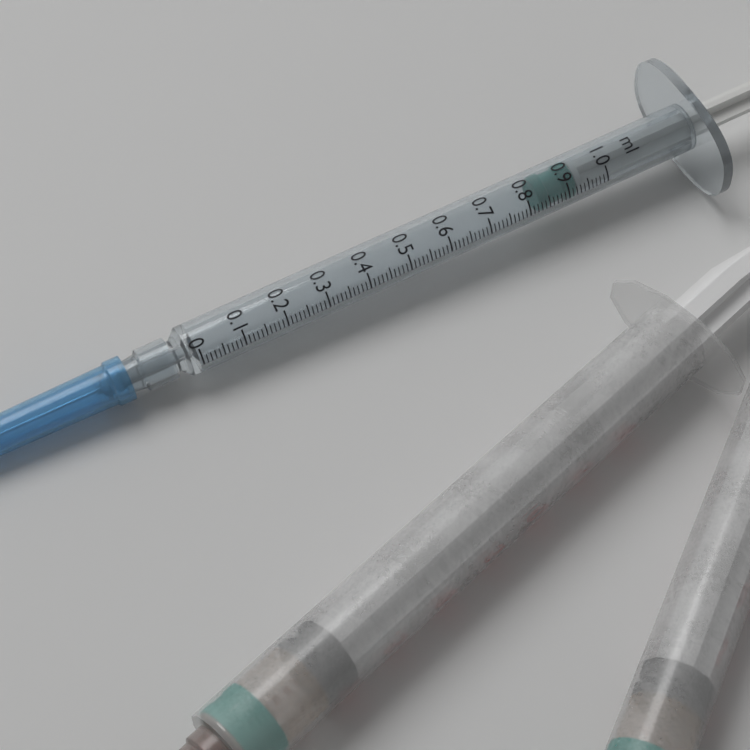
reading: 0.83 ml
